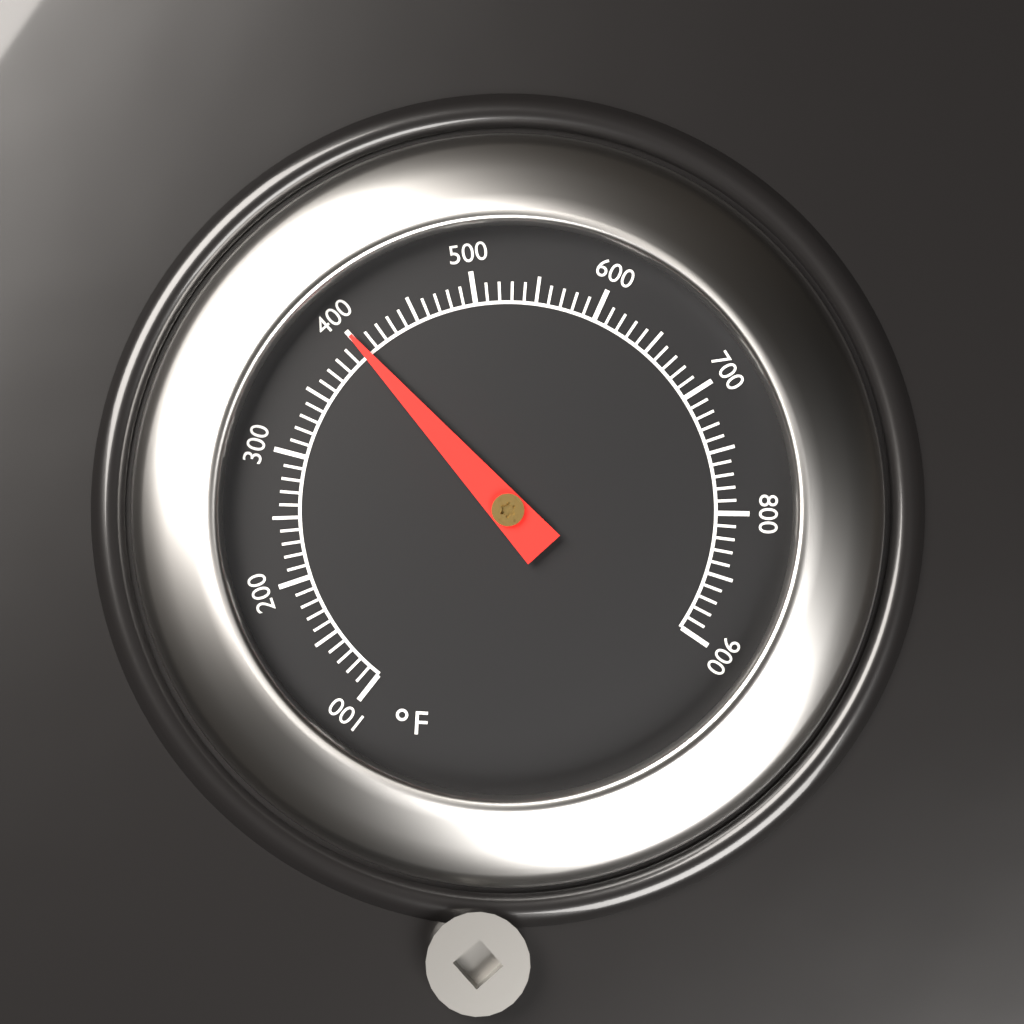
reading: 400 °F
